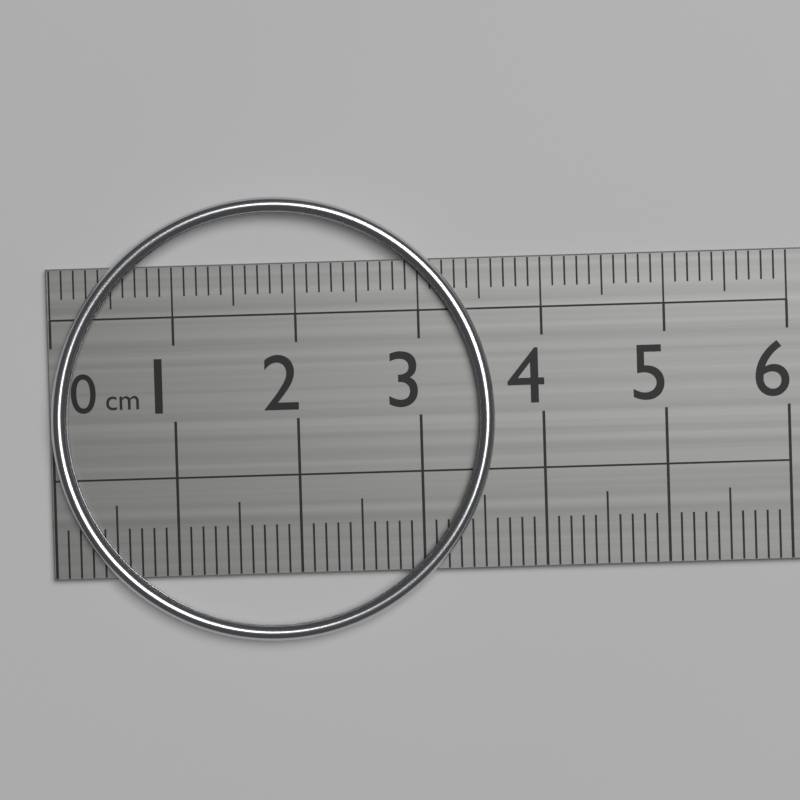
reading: 3.6 cm
